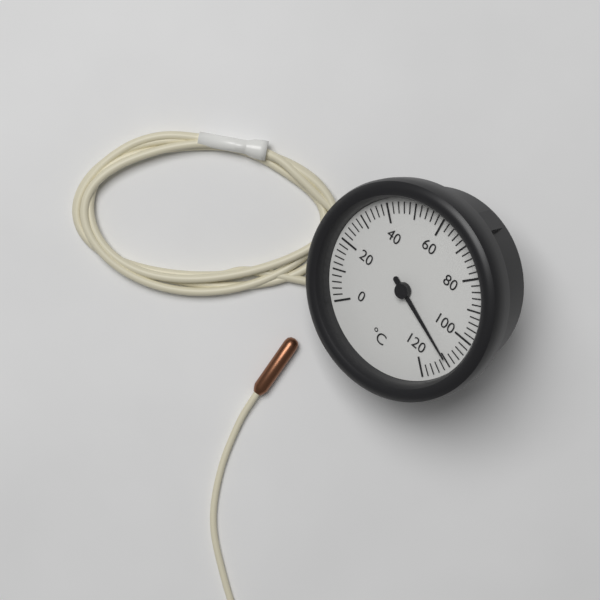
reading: 110 °C
